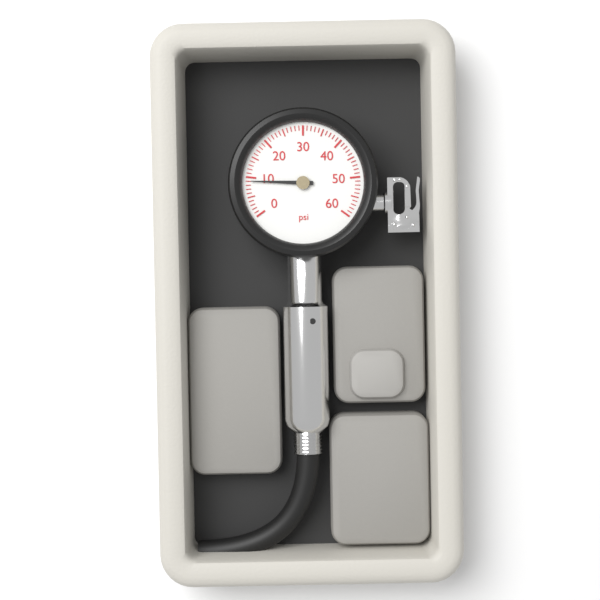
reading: 9 psi
